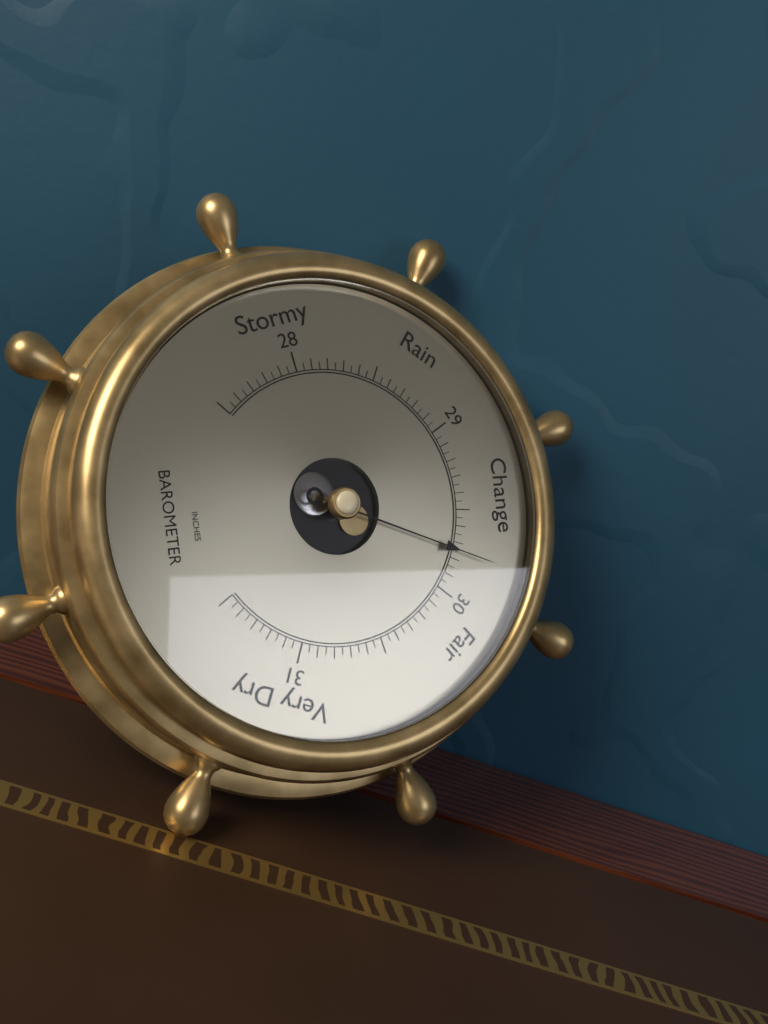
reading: 29.75 inHg
